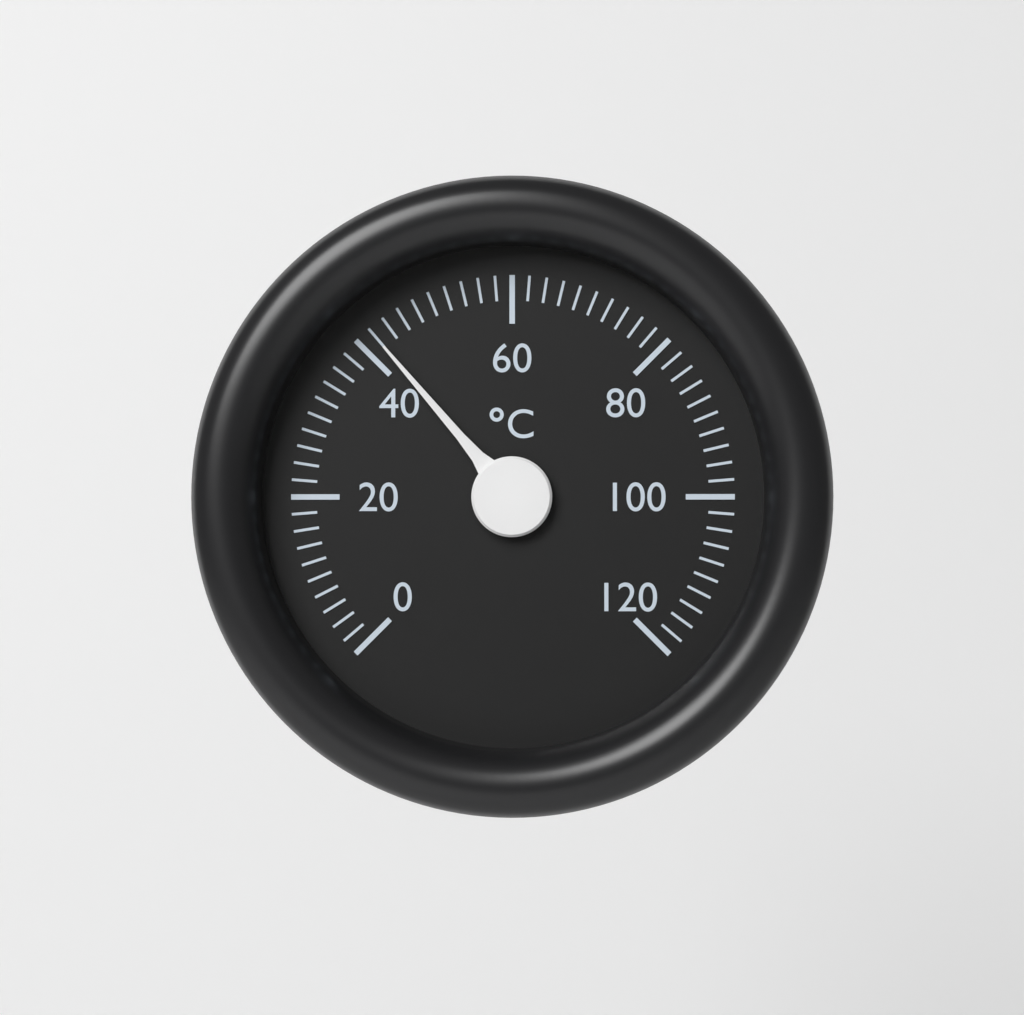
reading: 42 °C
